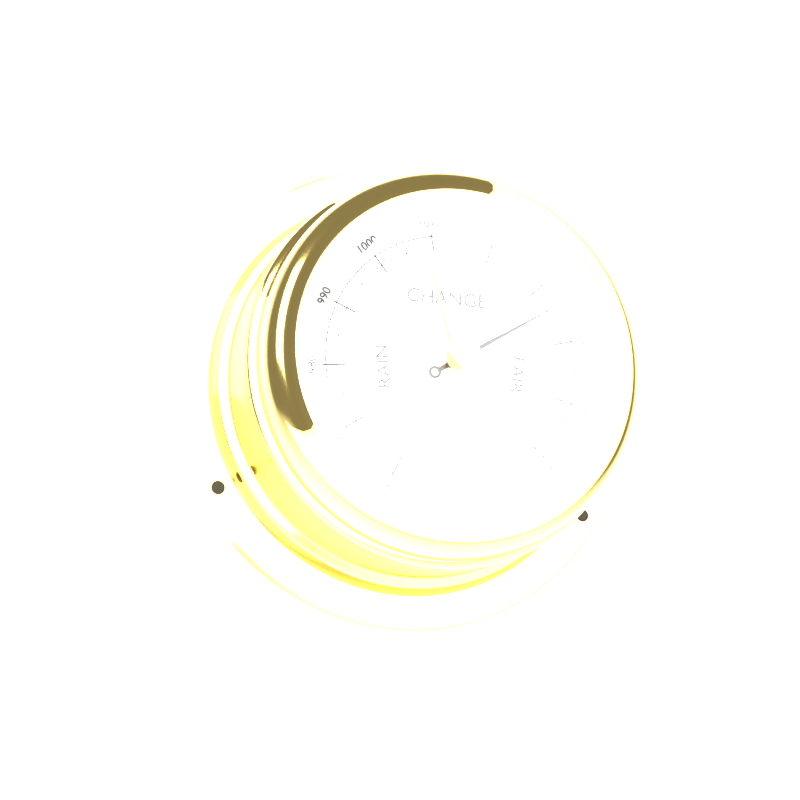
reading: 1034 mbar
